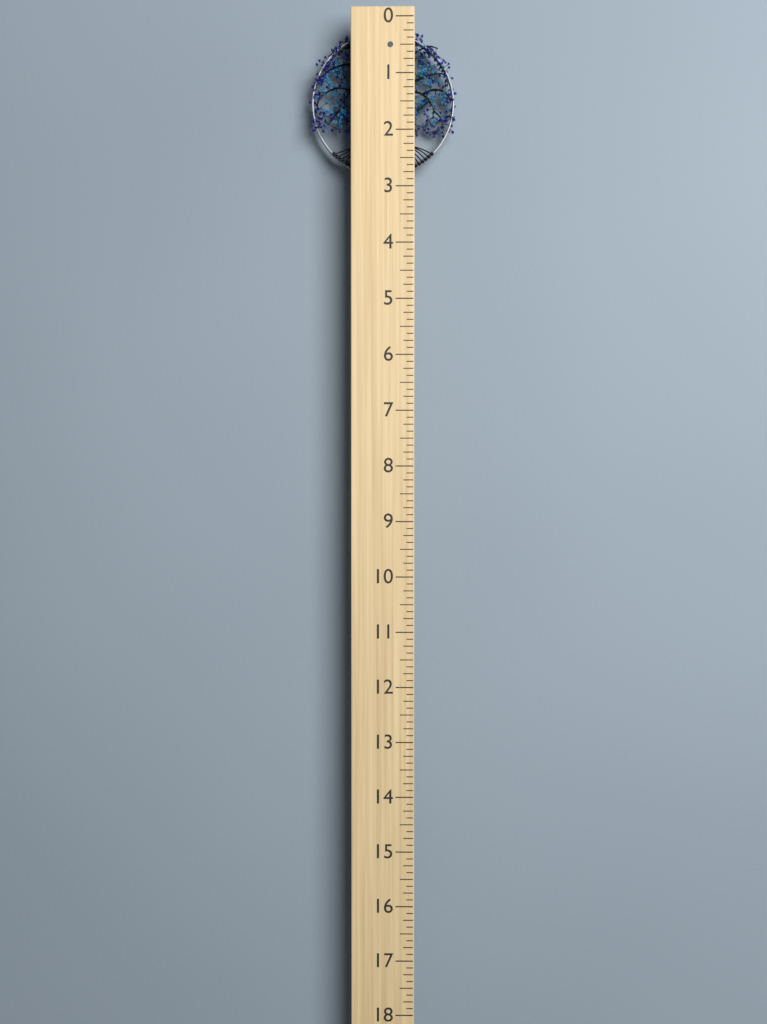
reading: 2.750 (no unit)
